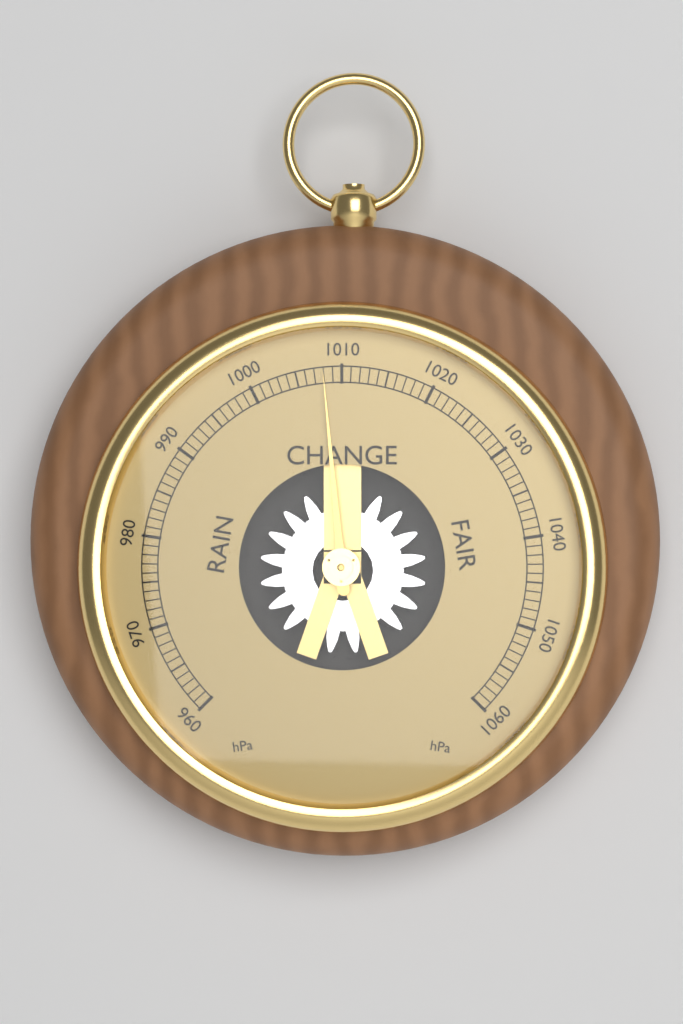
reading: 1008 hPa
